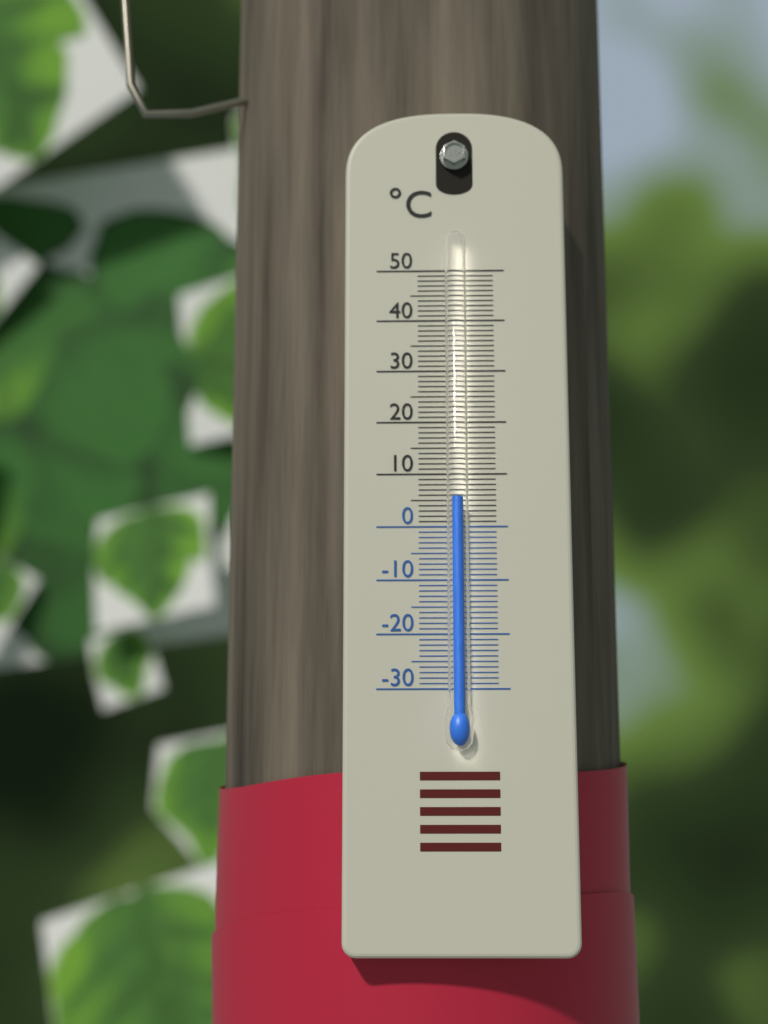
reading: 5 °C
